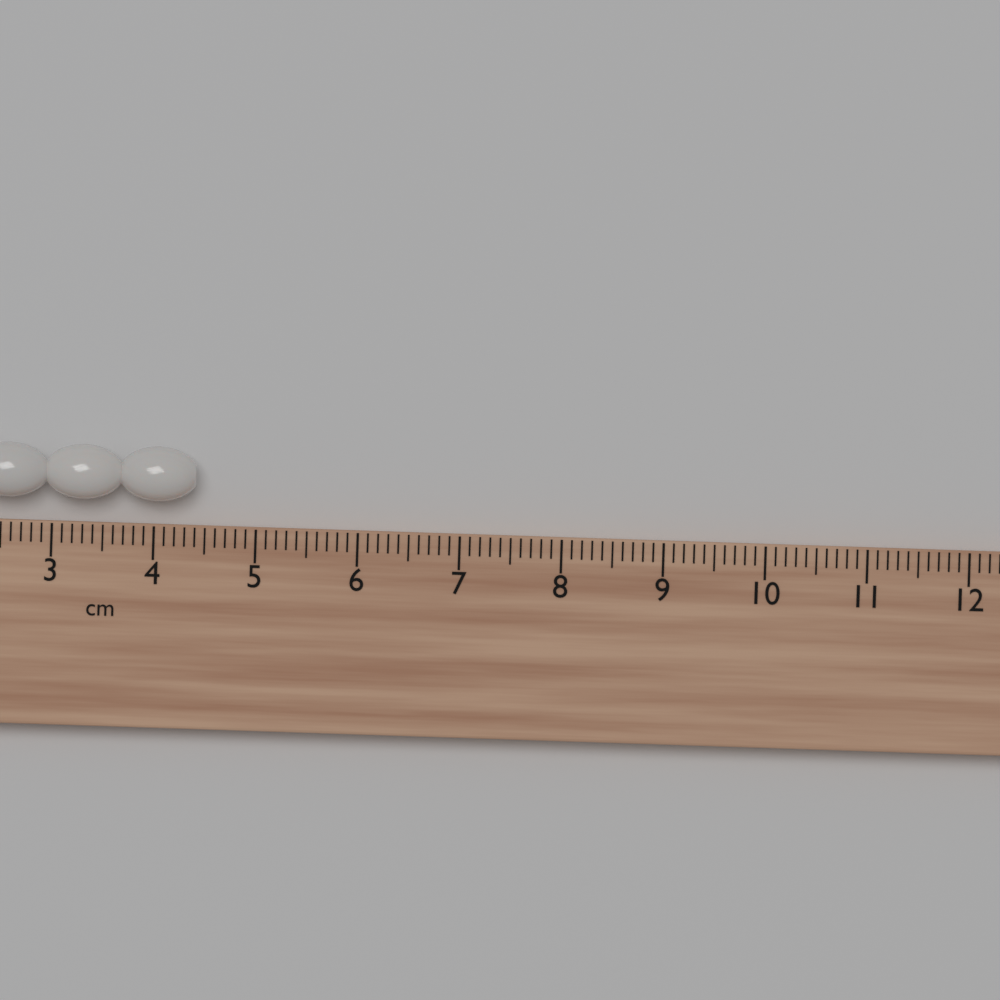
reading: 4.4 cm
